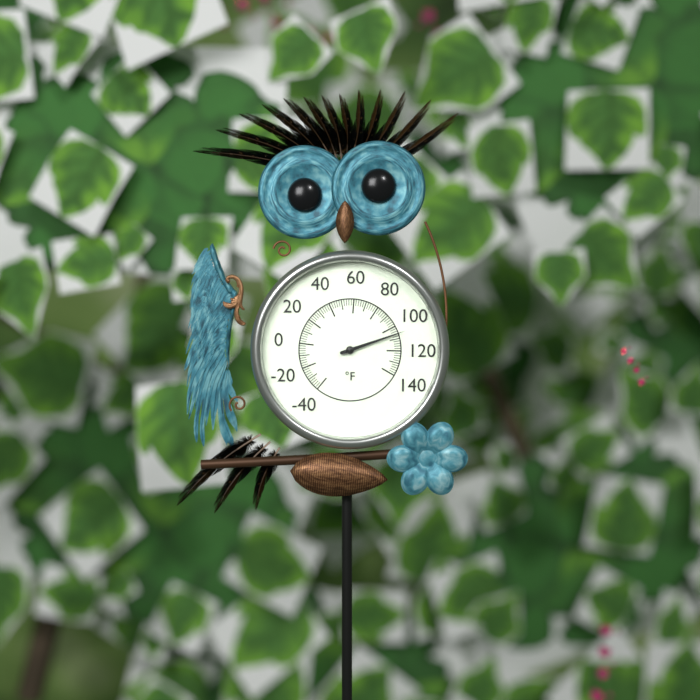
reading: 106 °F
